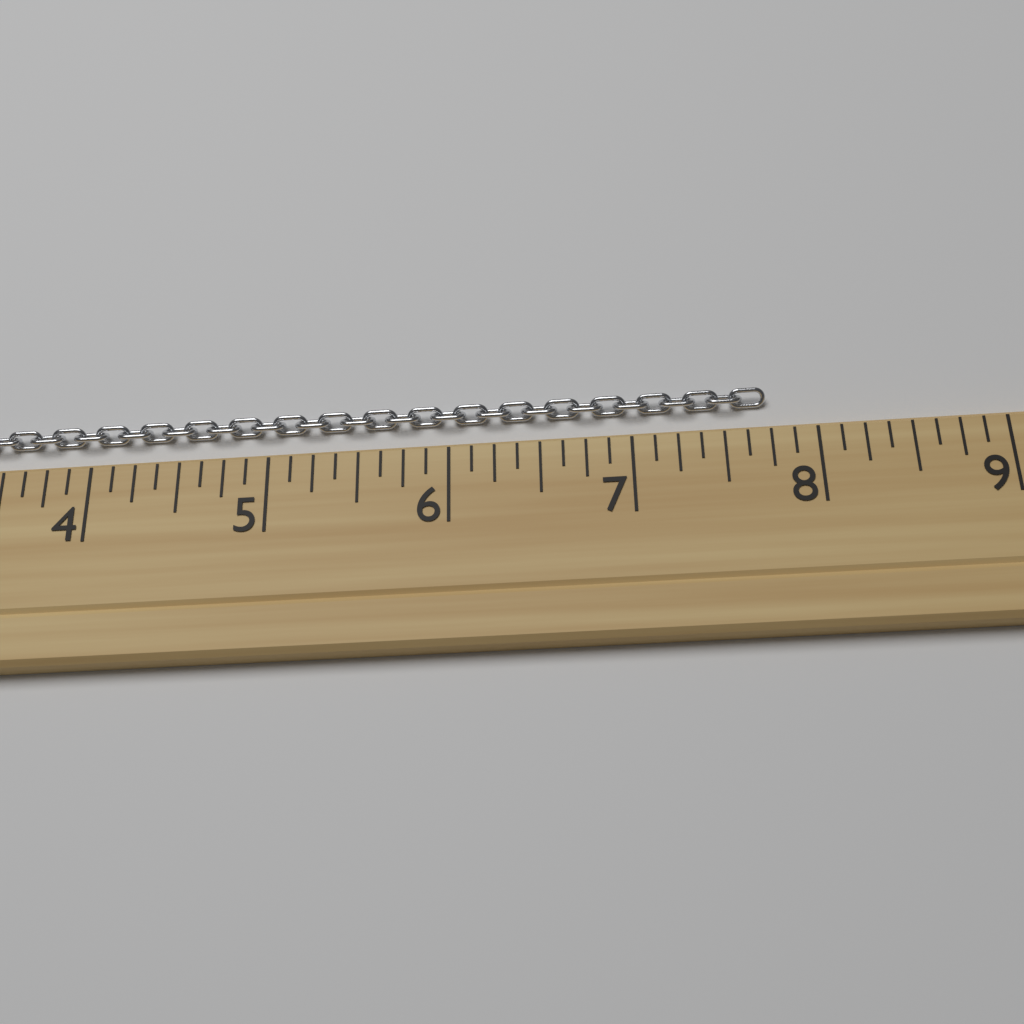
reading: 7.750 (no unit)
